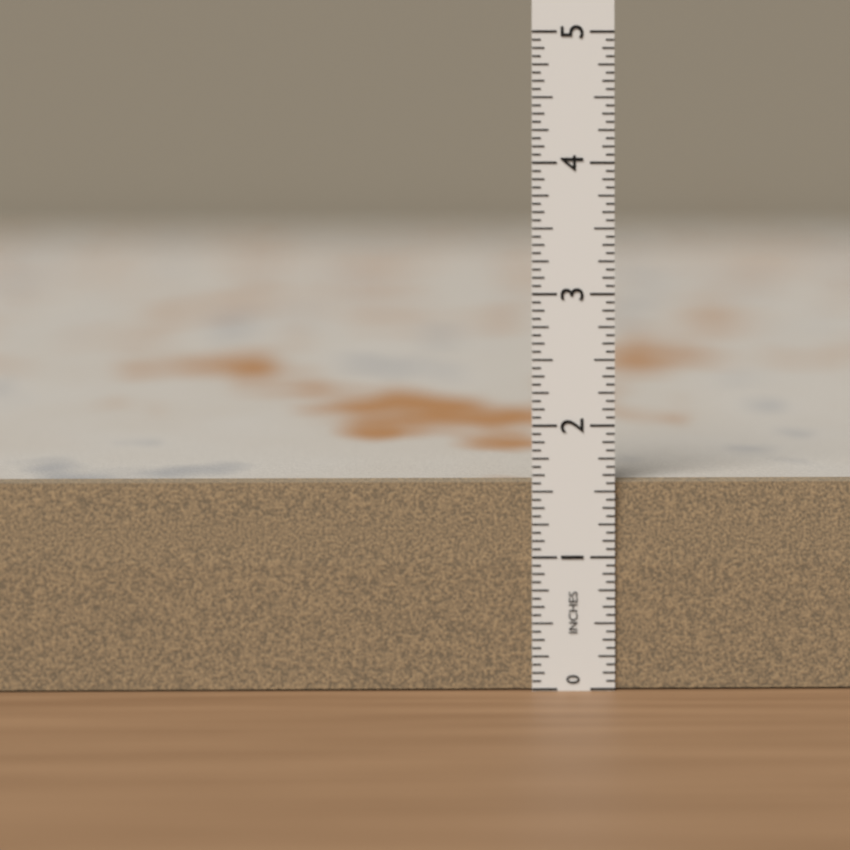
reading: 1.5625 in
